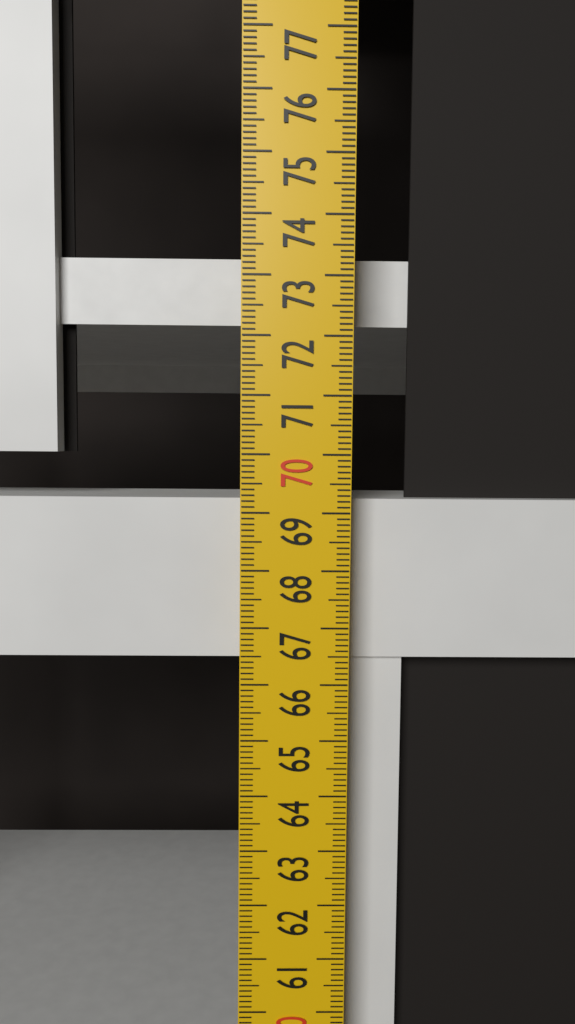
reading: 69.2 cm
